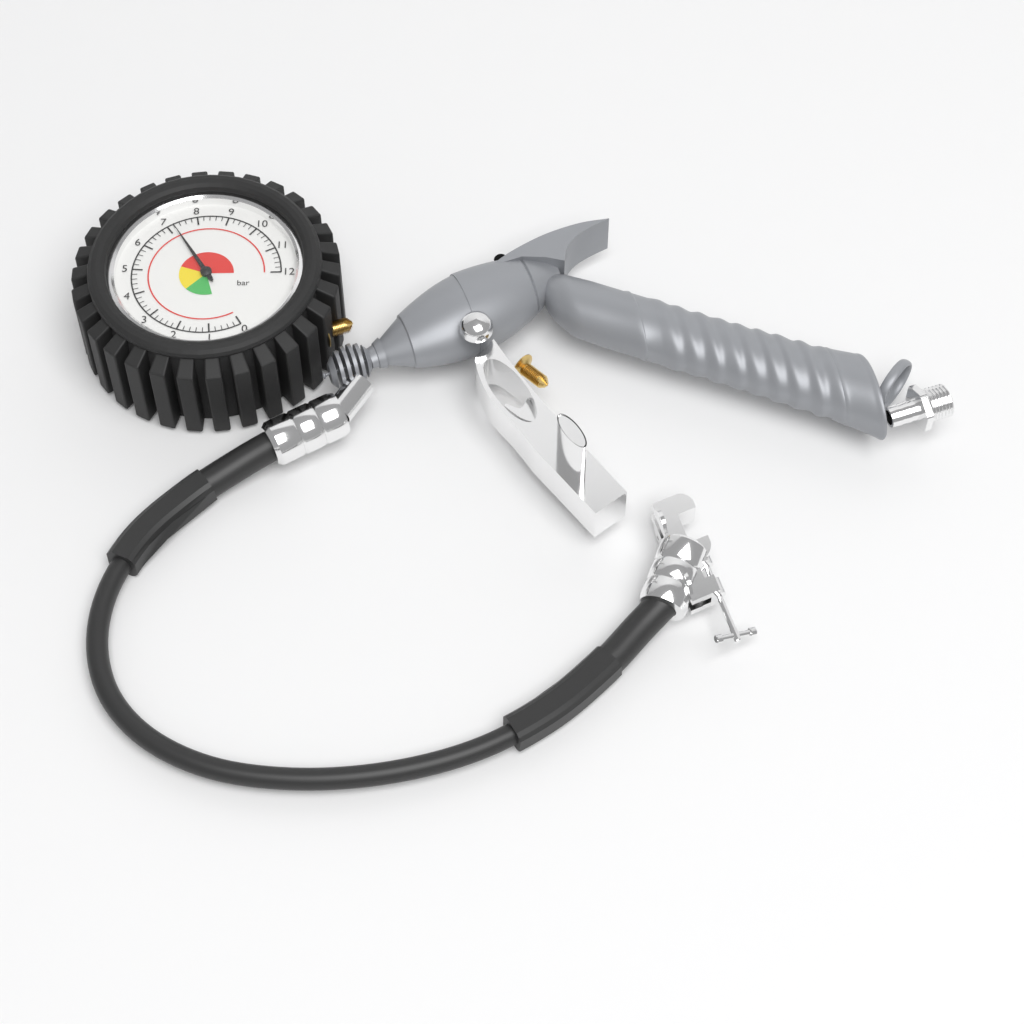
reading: 7.2 bar
